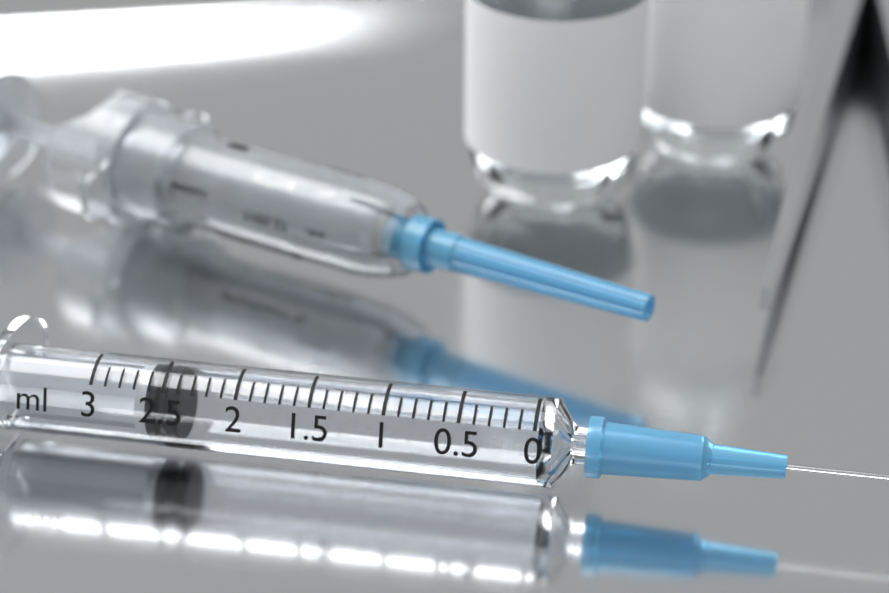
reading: 2.4 ml
